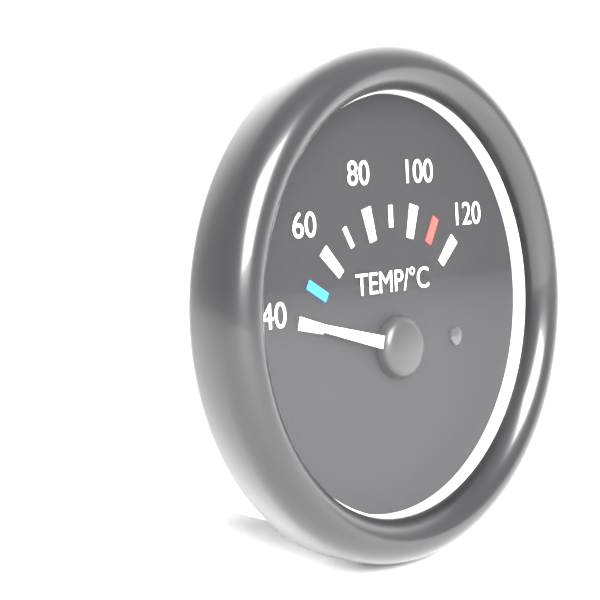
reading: 40 °C
